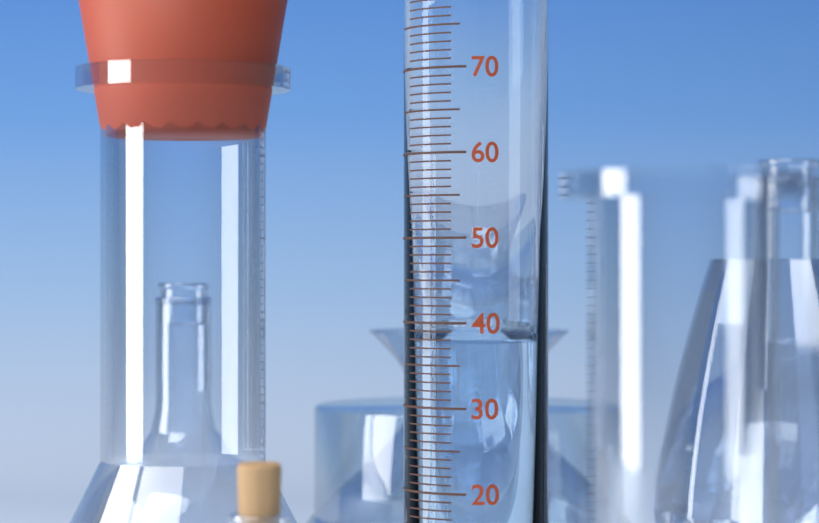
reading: 38 ml
